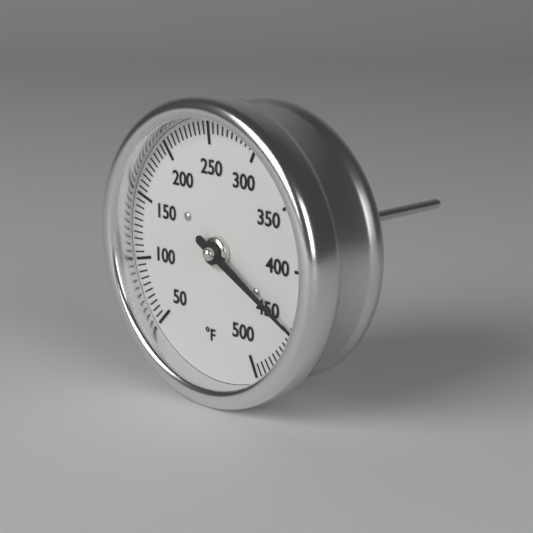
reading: 445 °F
